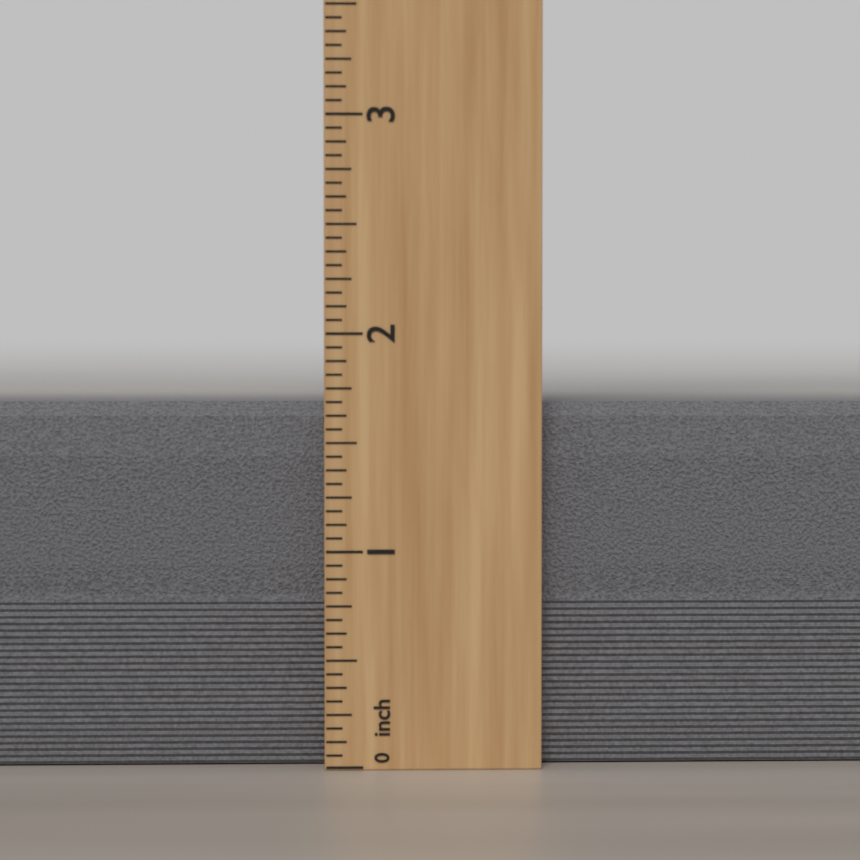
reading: 1.6875 inch
